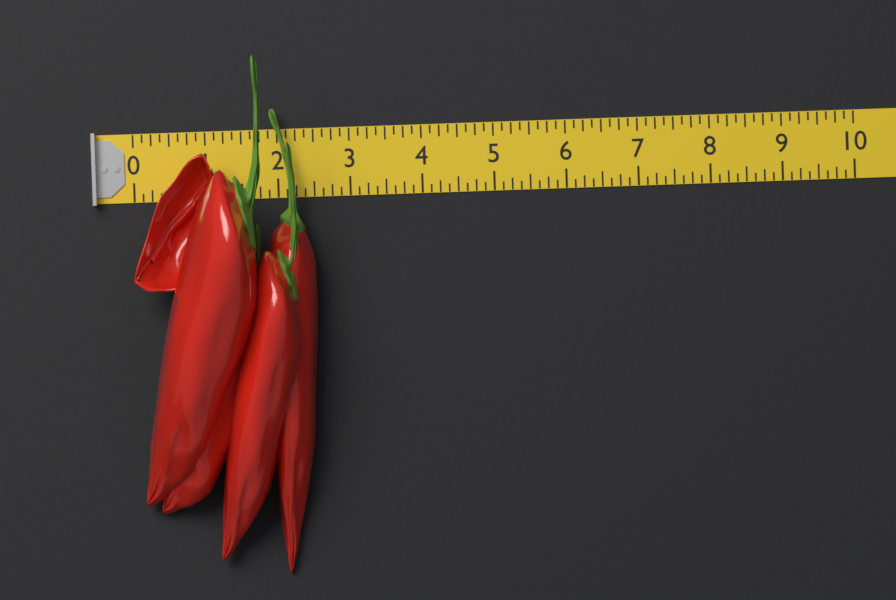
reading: 2.500 (no unit)
